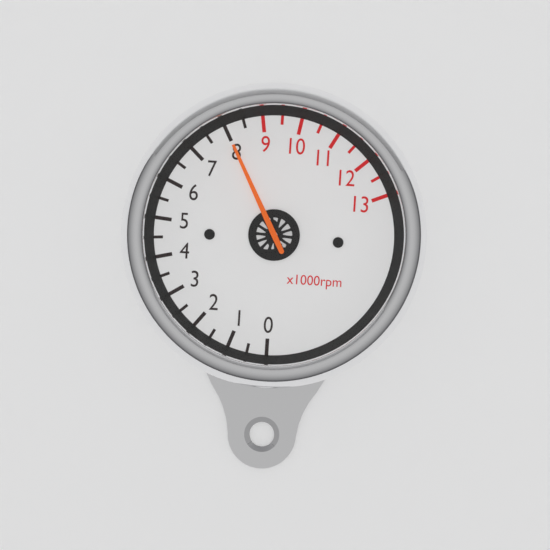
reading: 8.0 x1000rpm
